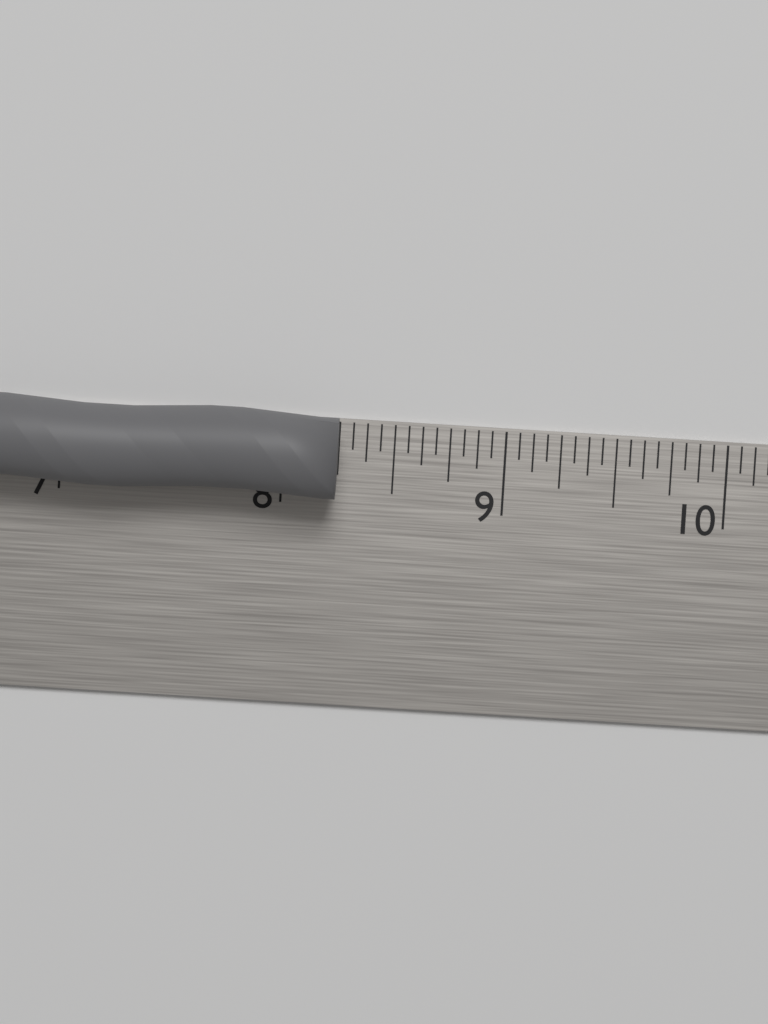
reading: 8.2500 in
